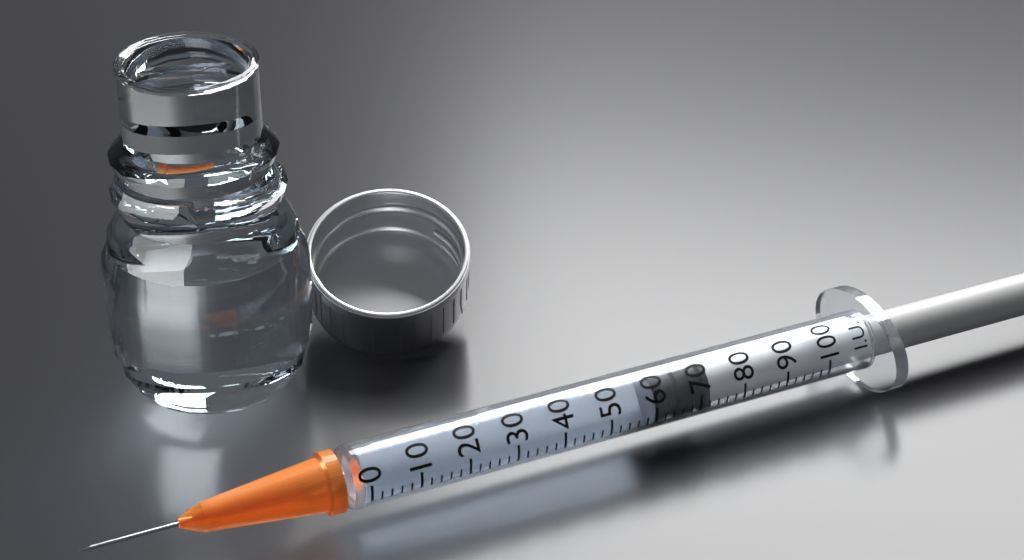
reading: 60 I.U.
